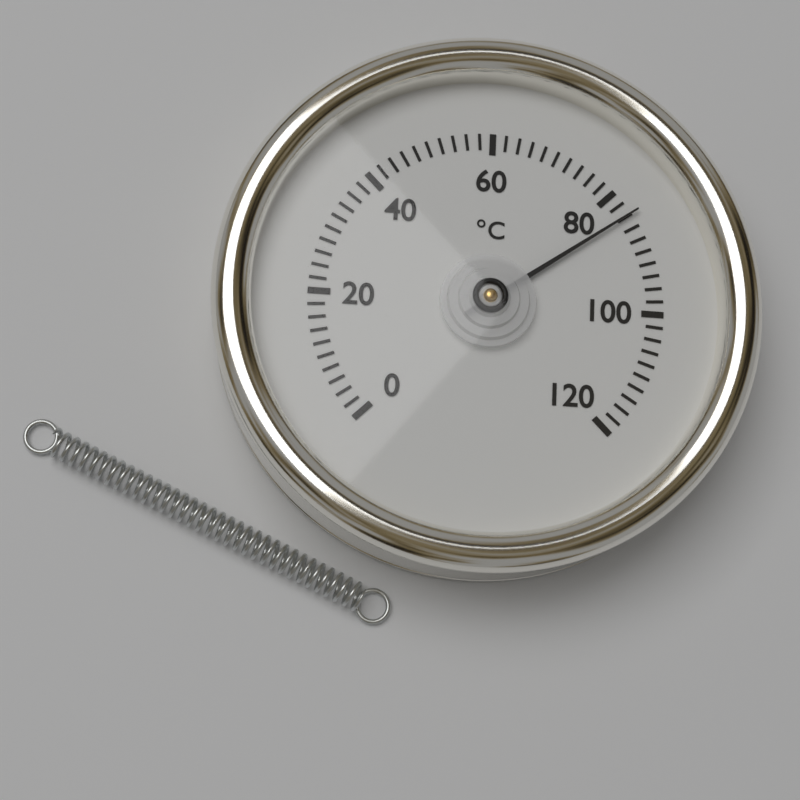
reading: 84 °C
